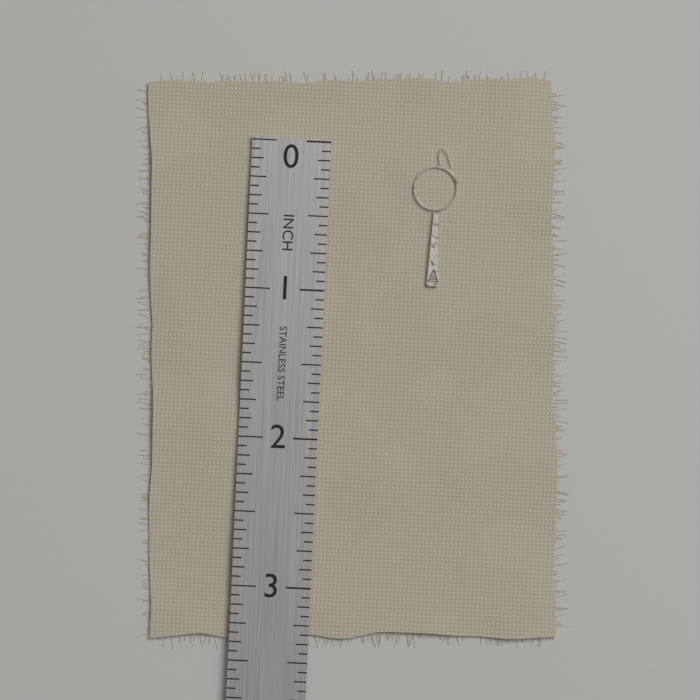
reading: 0.9375 in
